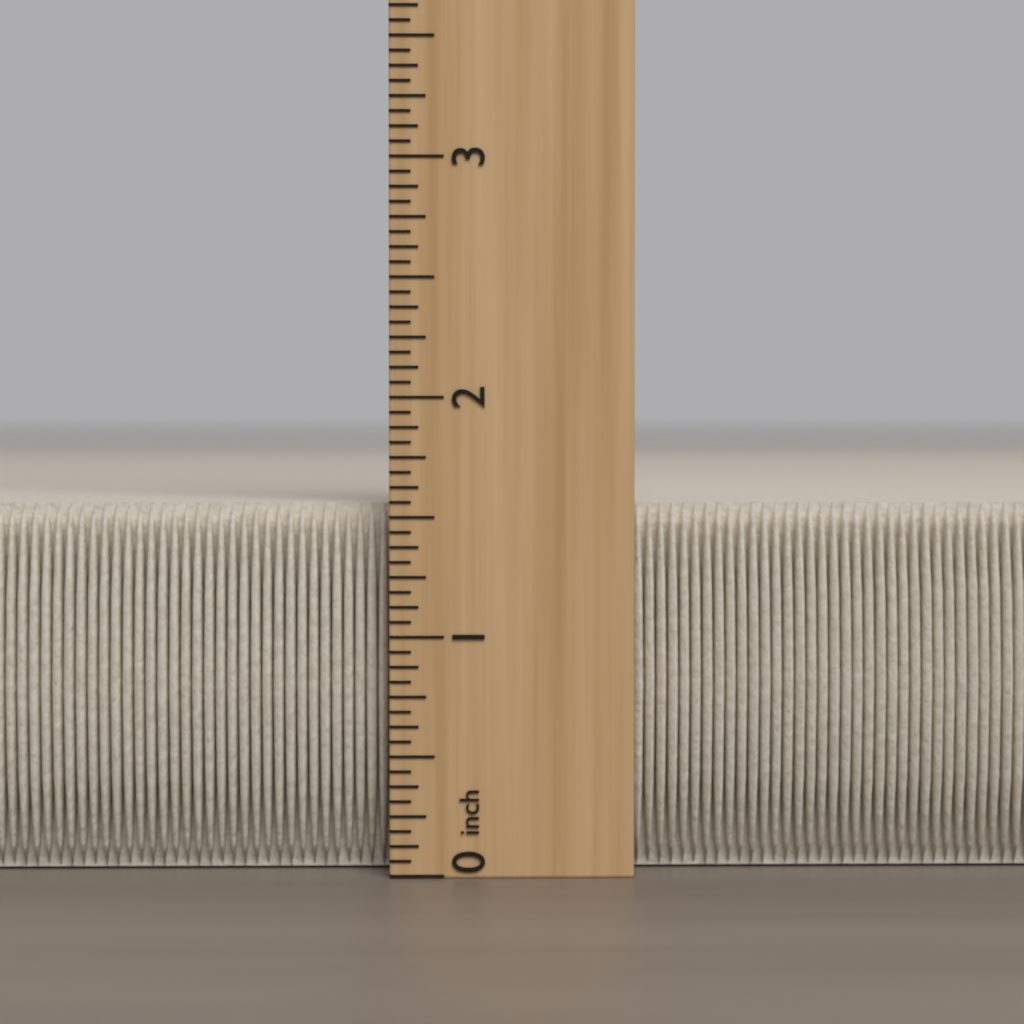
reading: 1.5625 inch
